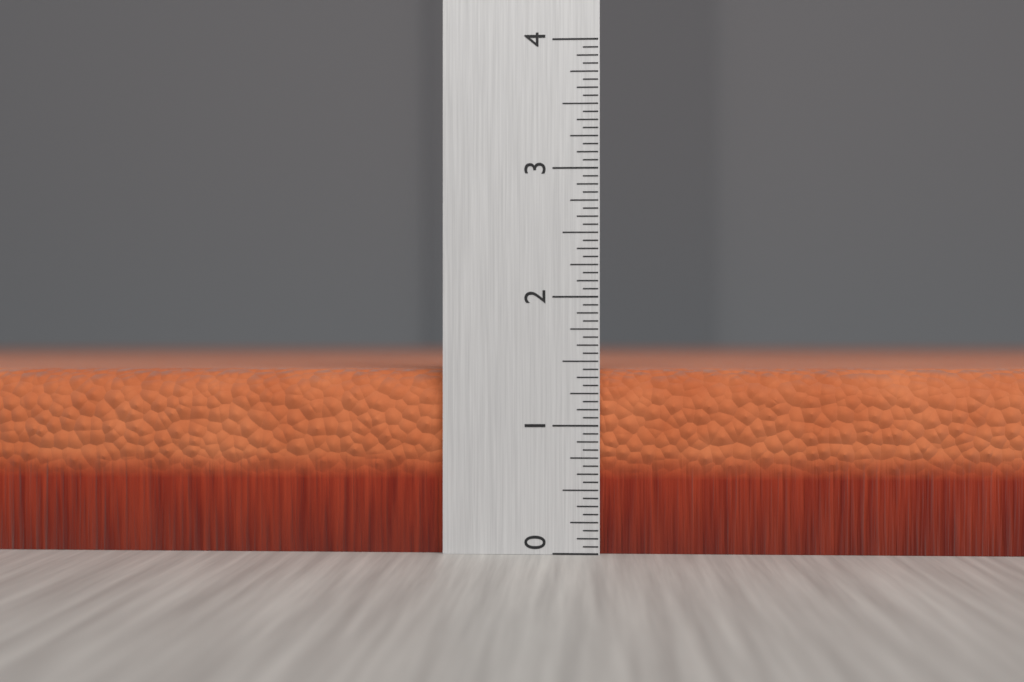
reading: 1.4375 (no unit)
